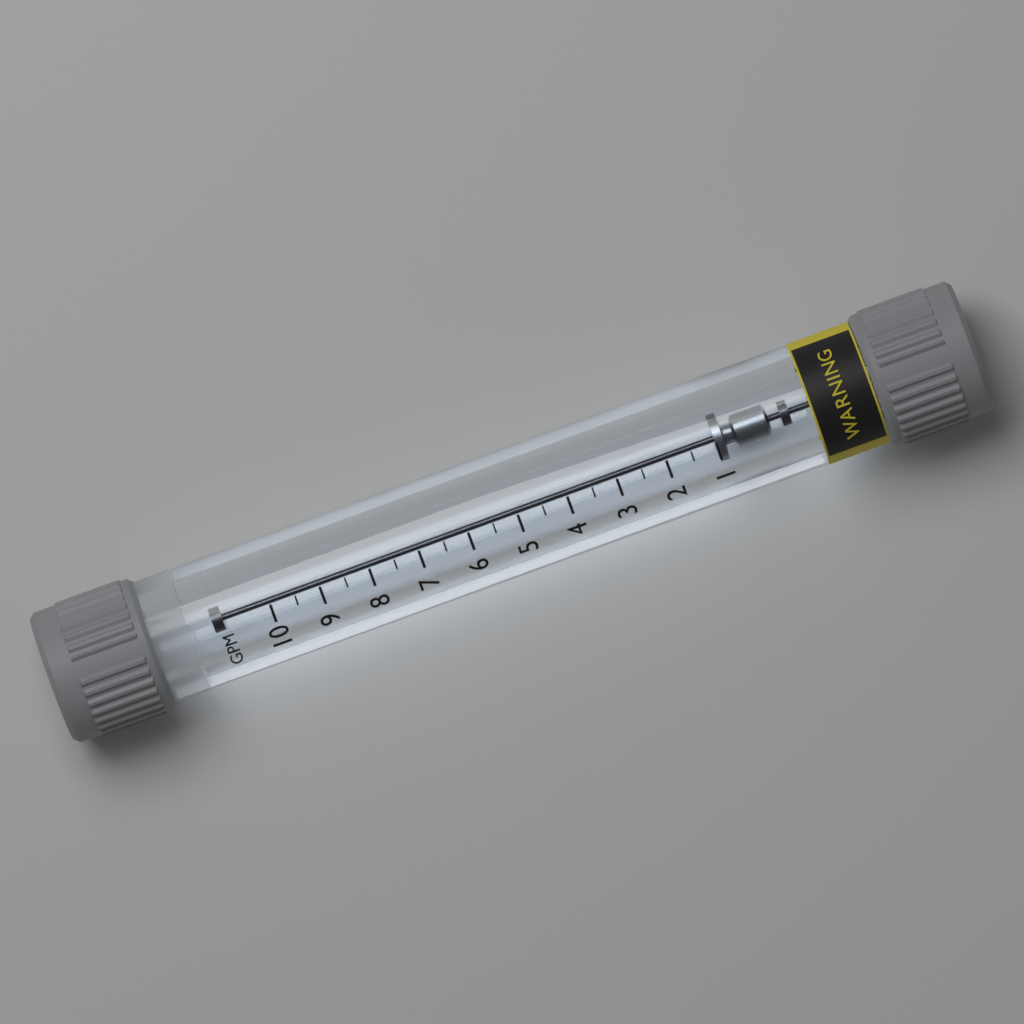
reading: 1.0 GPM
